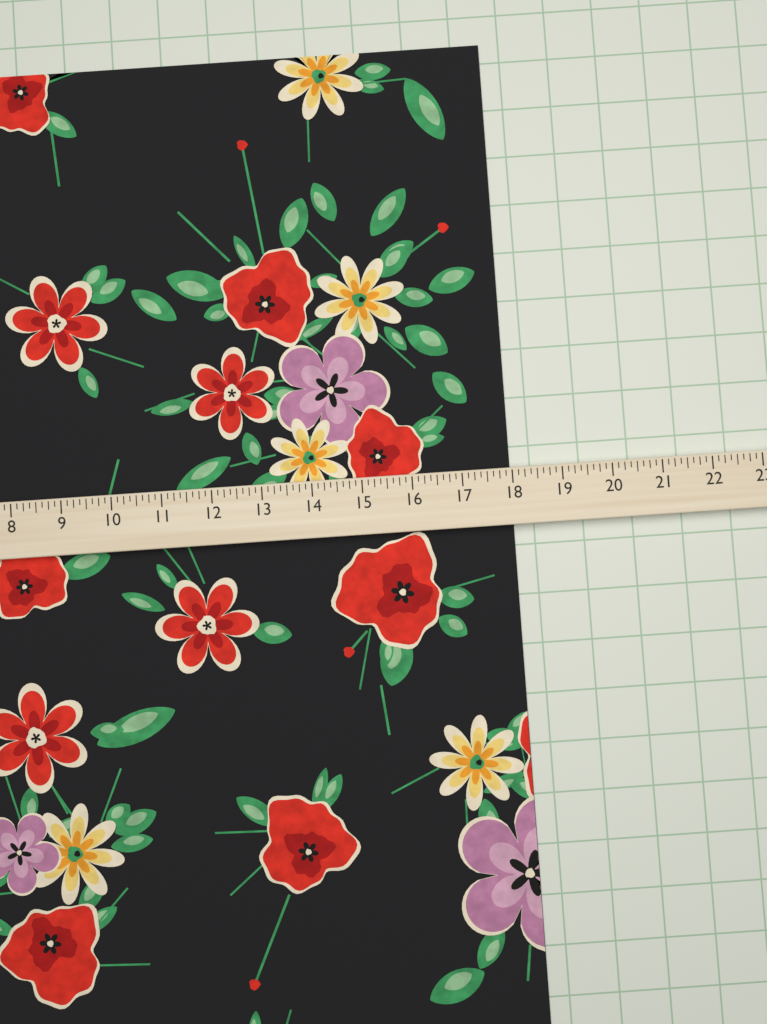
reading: 18.000 (no unit)
